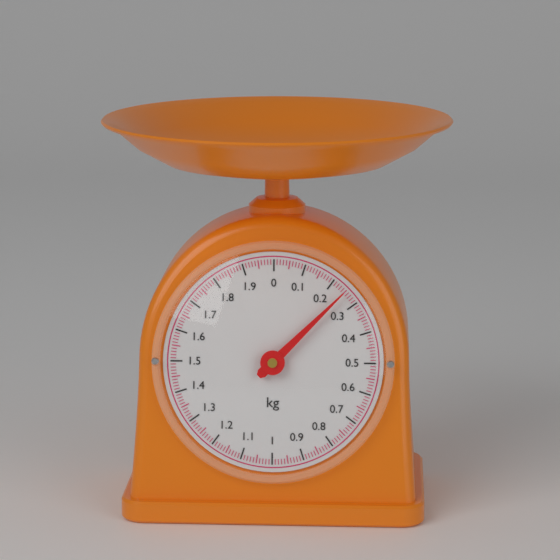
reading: 0.25 kg
